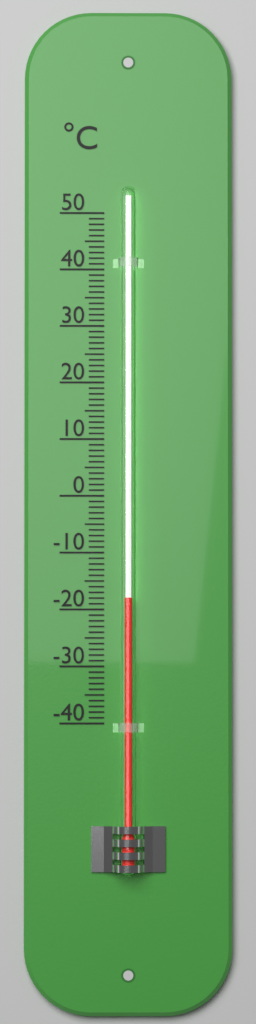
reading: -18 °C
